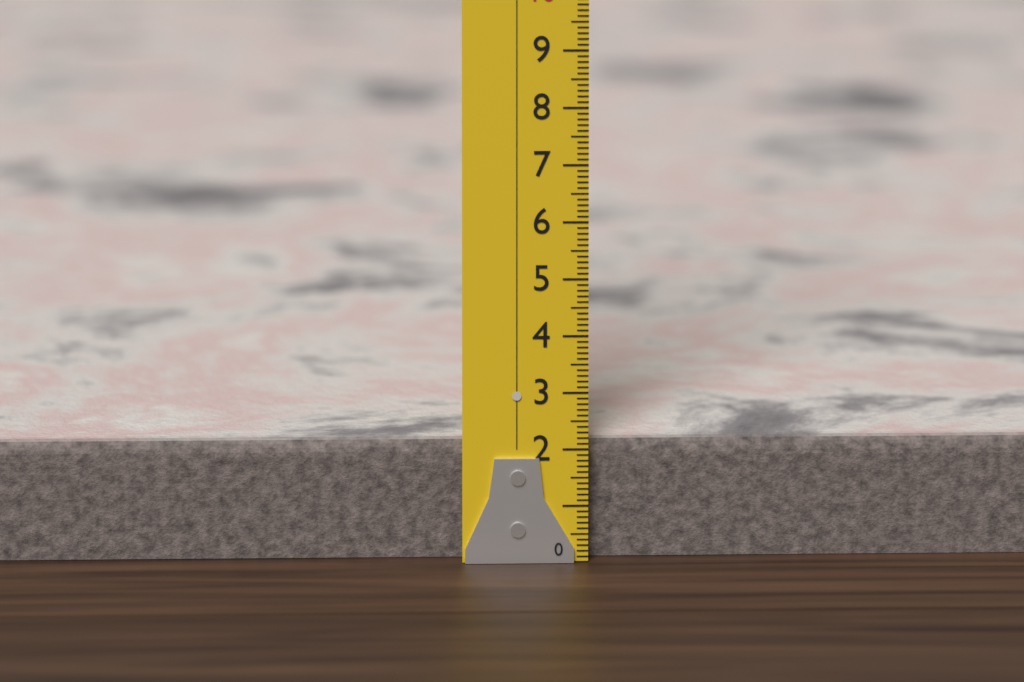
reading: 2.1 (no unit)
